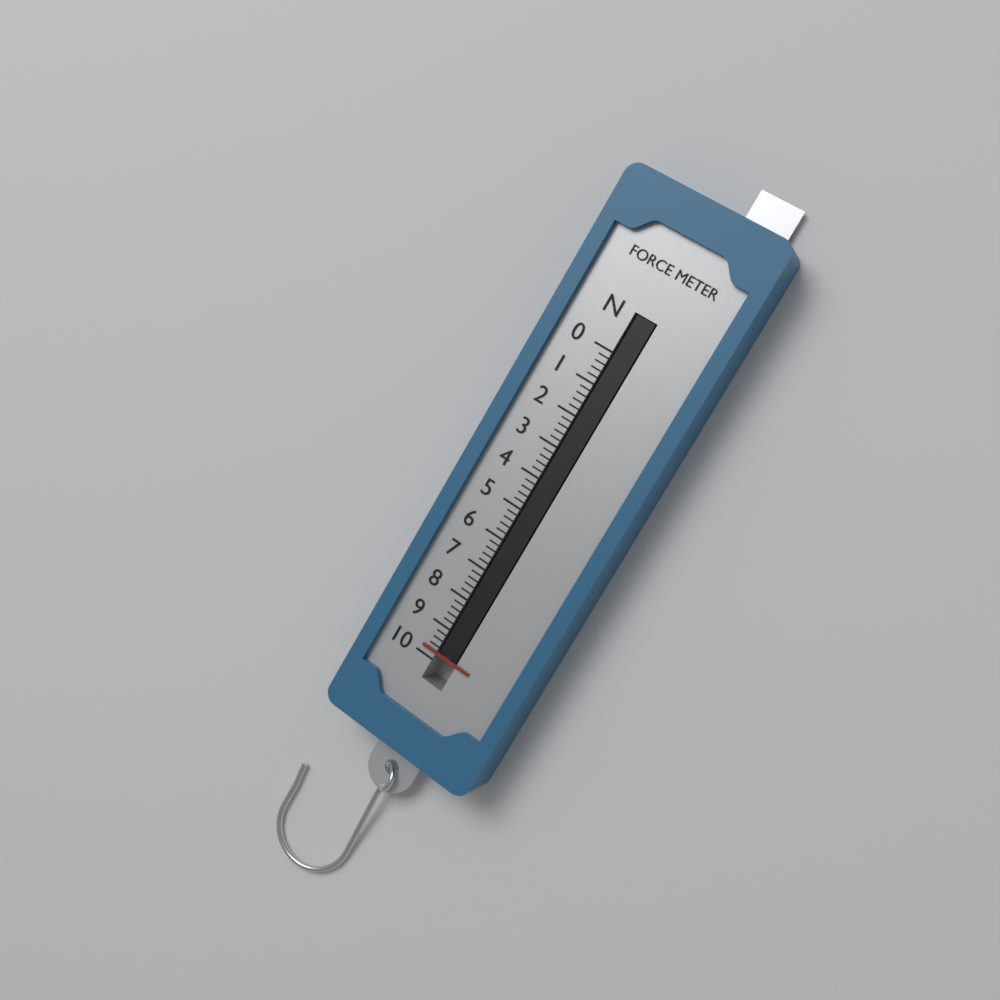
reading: 9.8 N
